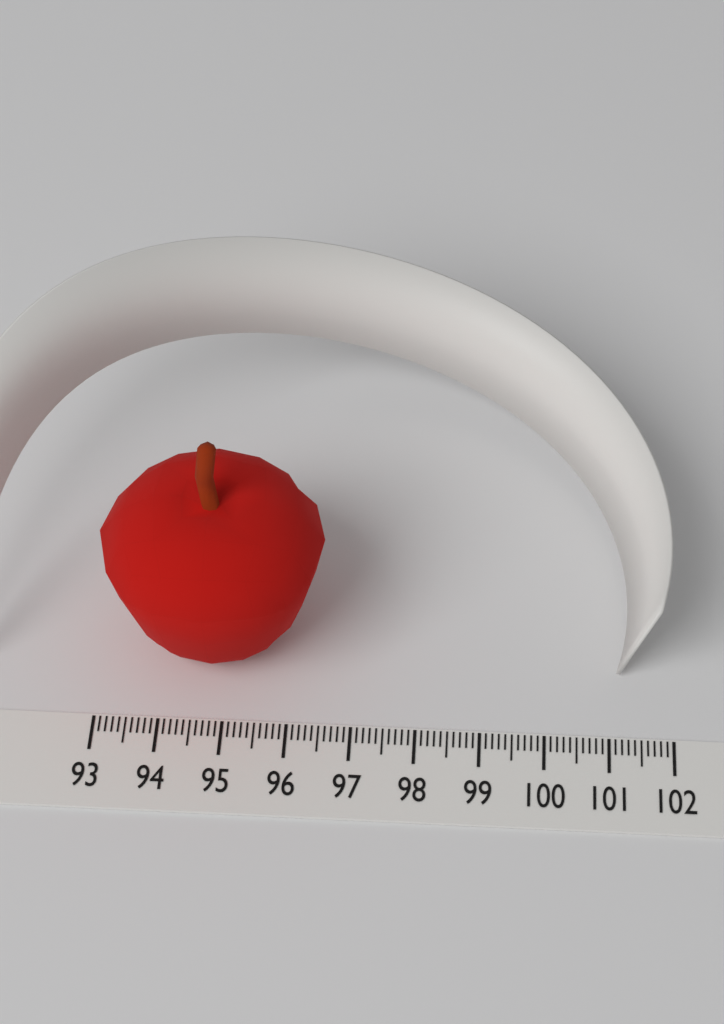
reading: 96.5 (no unit)
